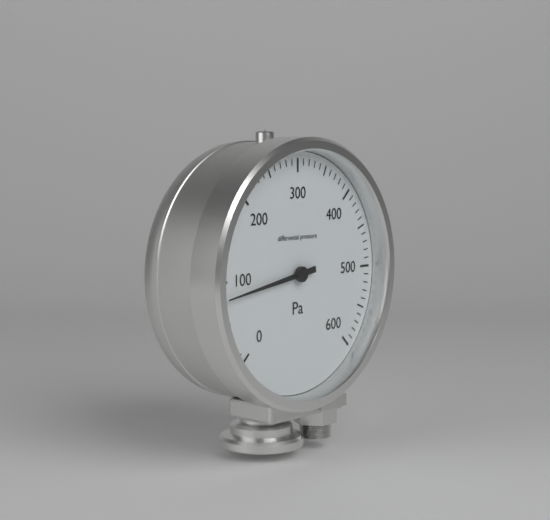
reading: 80 Pa
